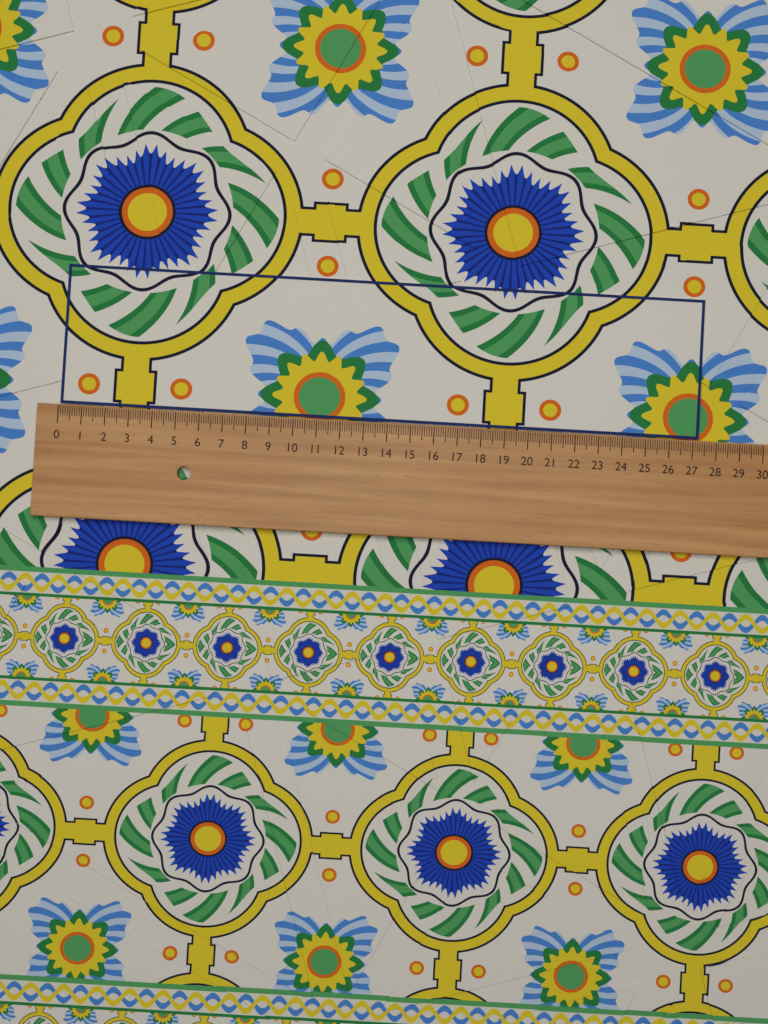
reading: 27.3 (no unit)
